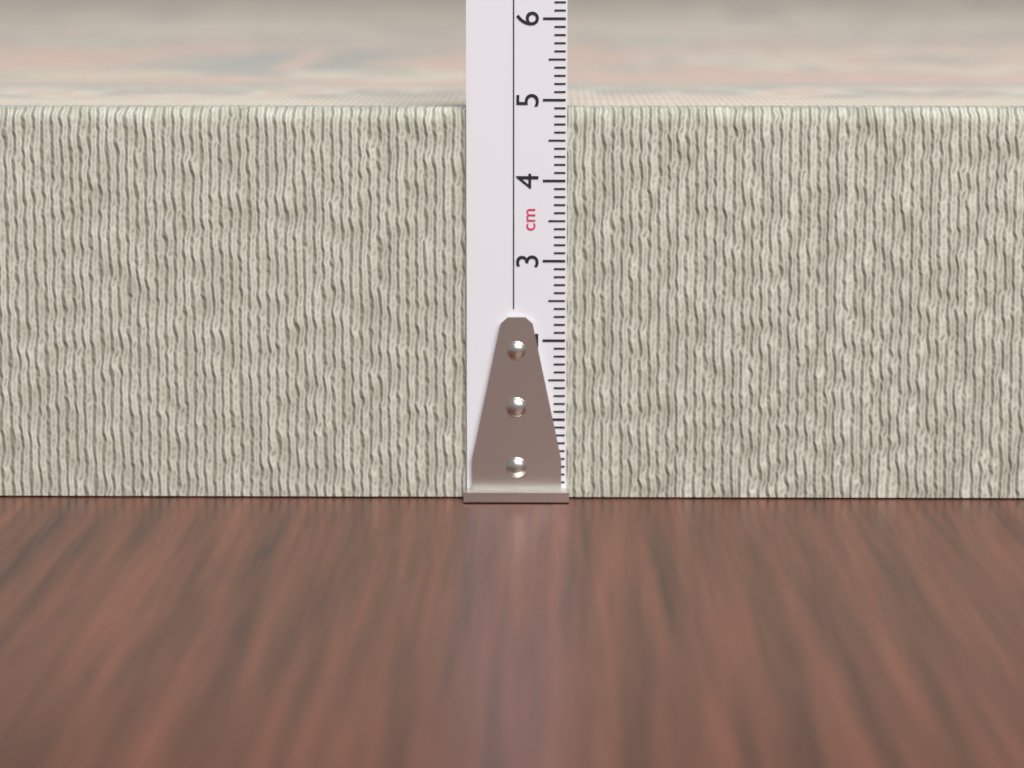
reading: 4.9 cm
